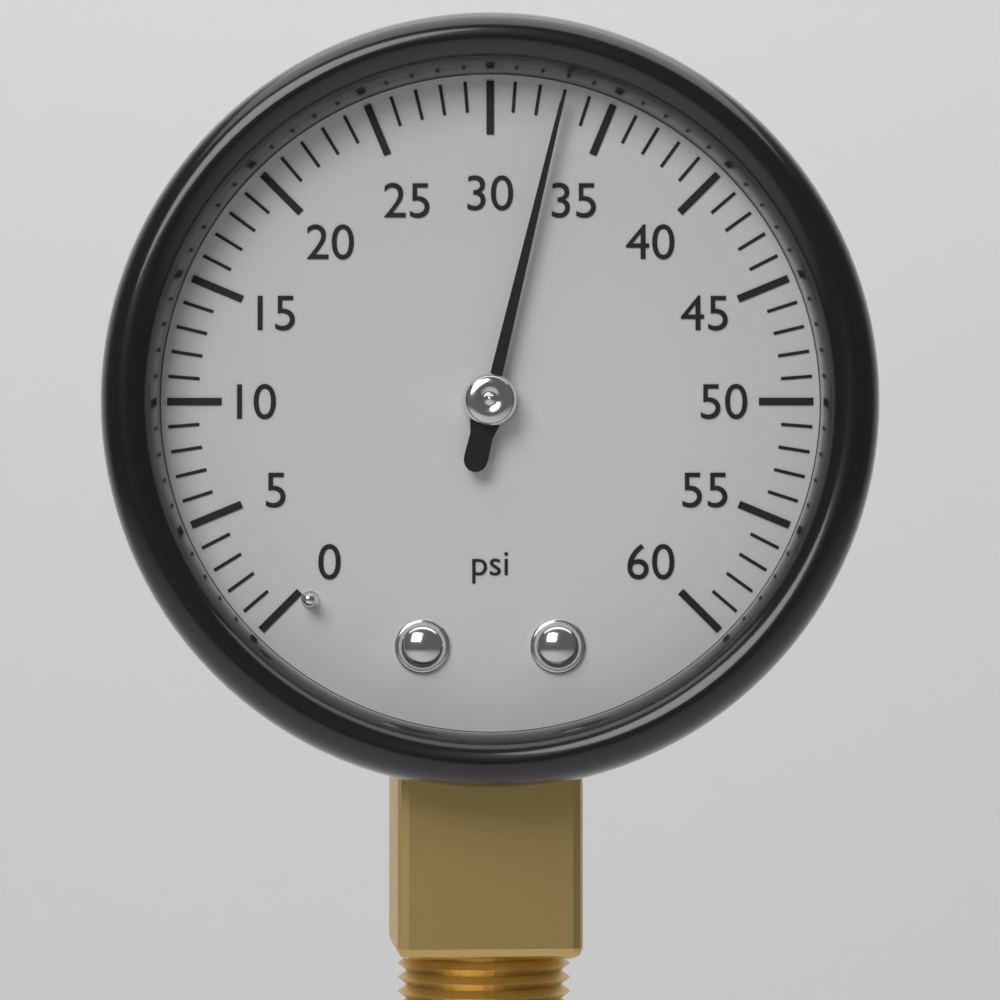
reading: 33 psi
